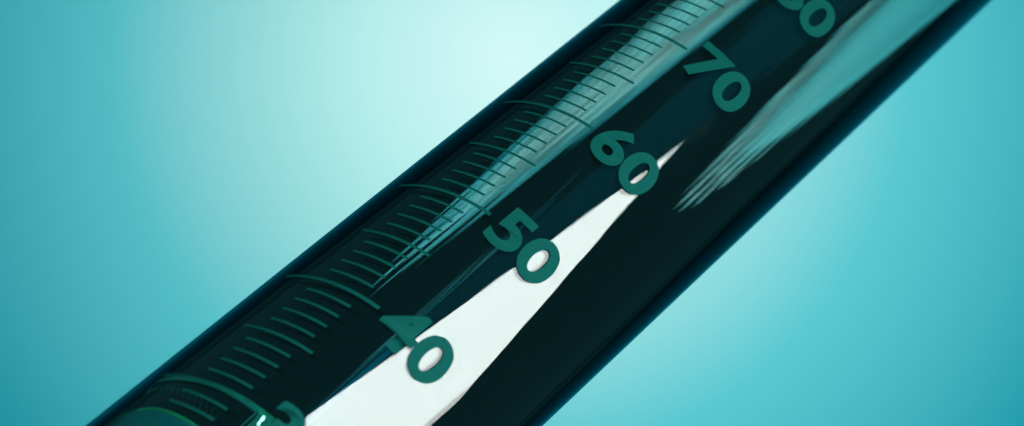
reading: 31 ml
